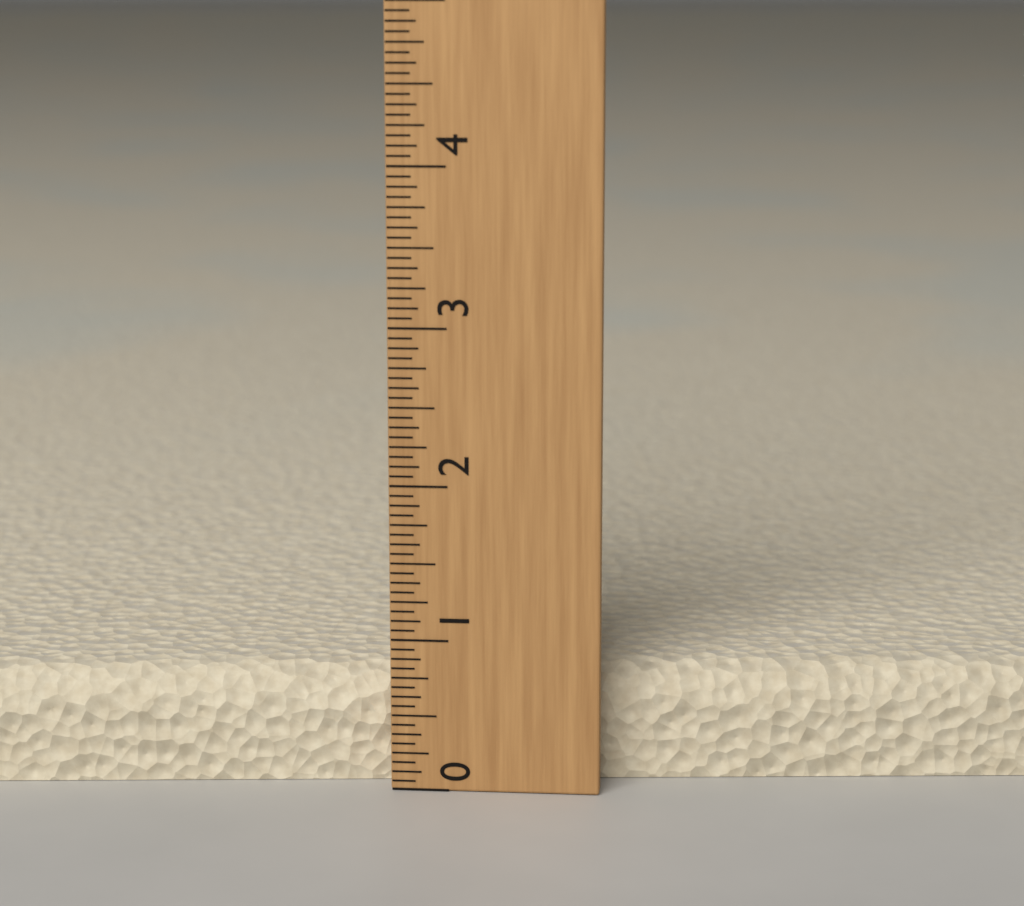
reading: 0.7500 (no unit)
